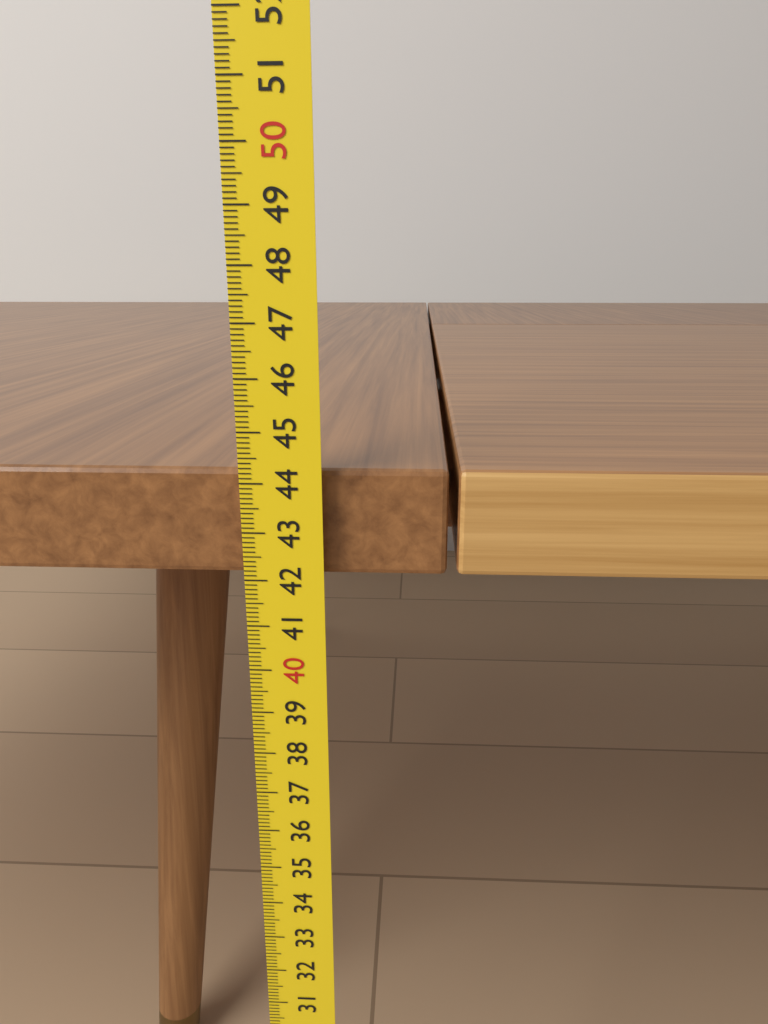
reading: 44.2 cm
